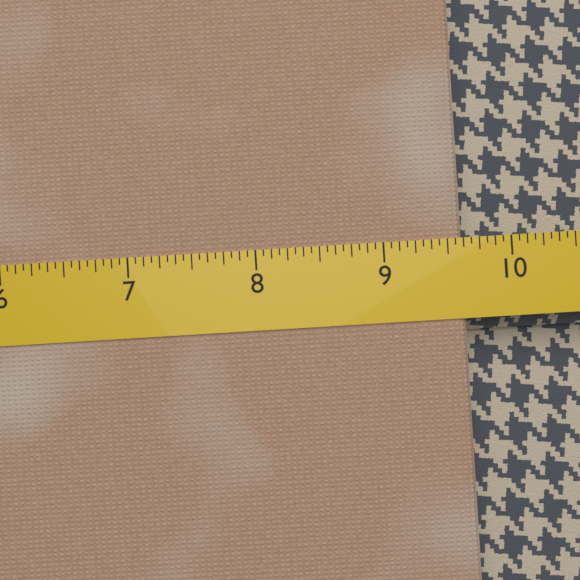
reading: 9.6250 (no unit)
